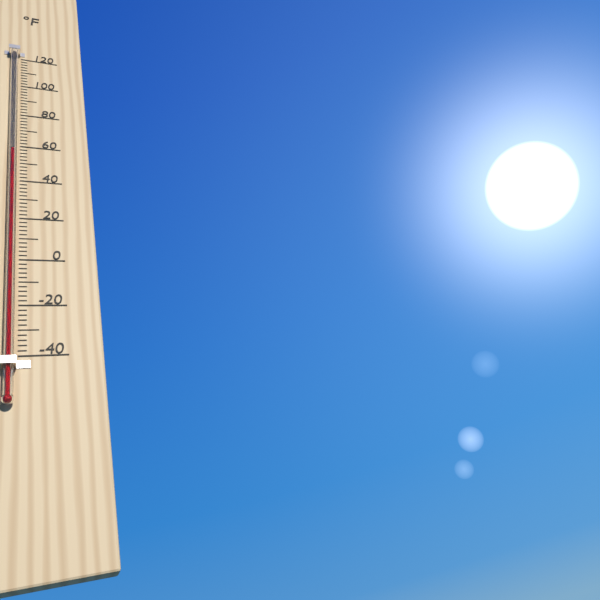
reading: 56 °F
